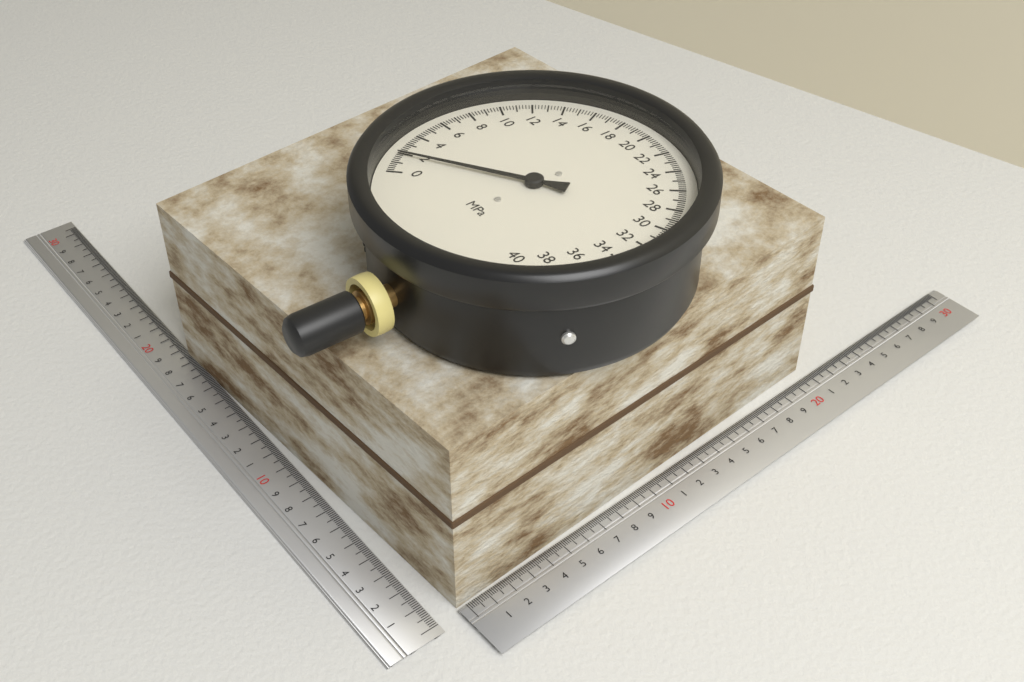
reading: 1.8 MPa
